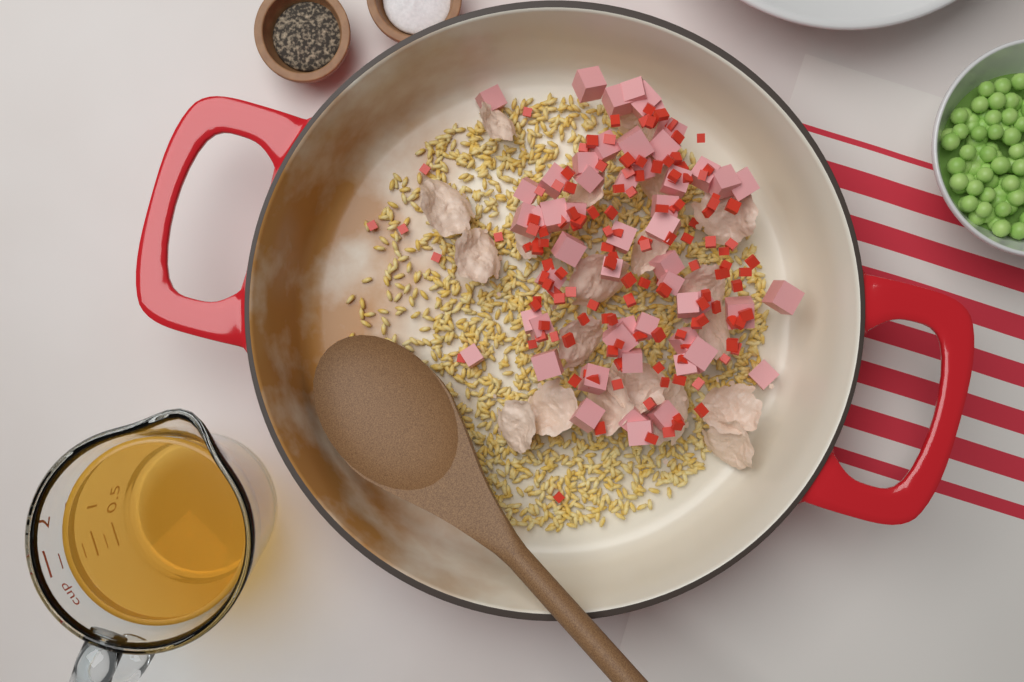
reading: 1.75 cup
